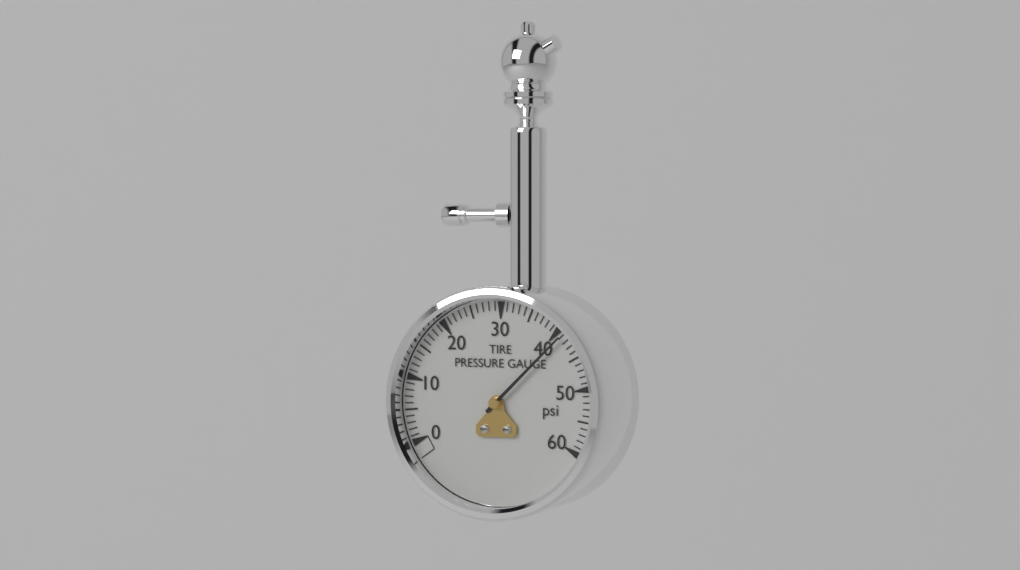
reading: 41 psi
